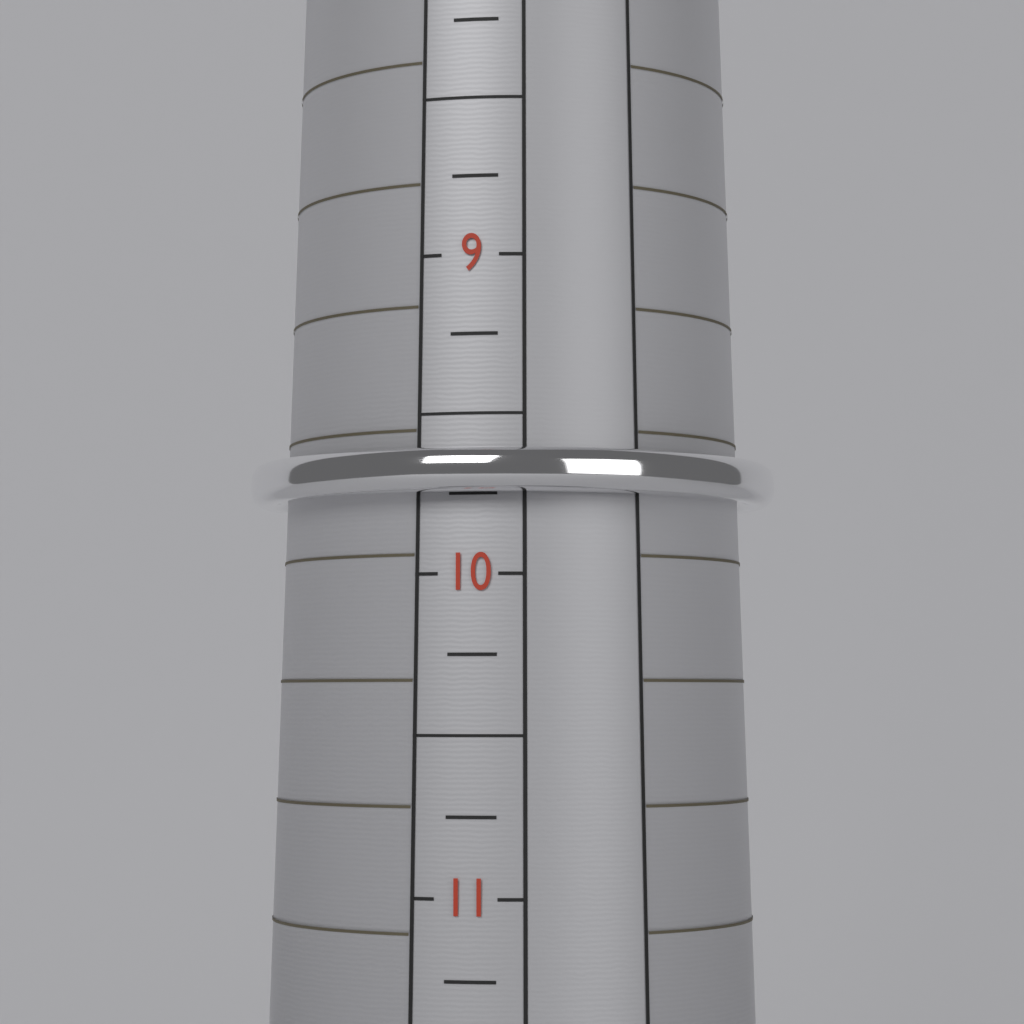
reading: 9.75 (no unit)
